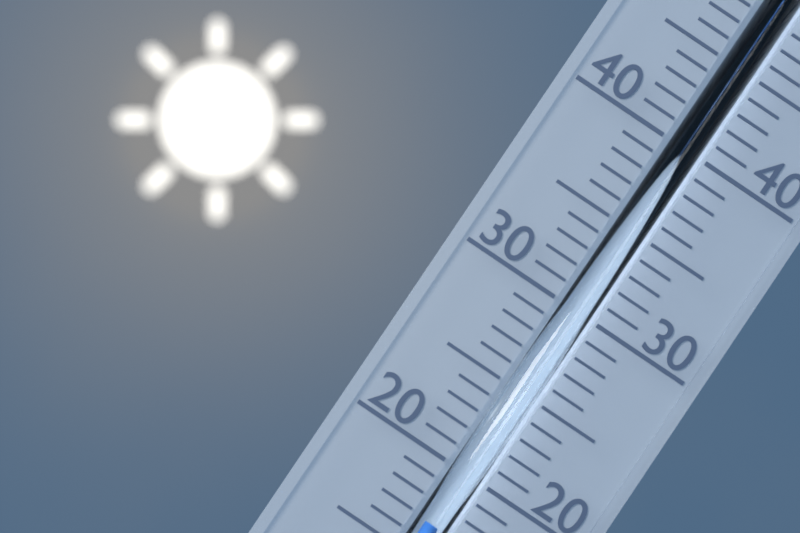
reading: 17 °C
